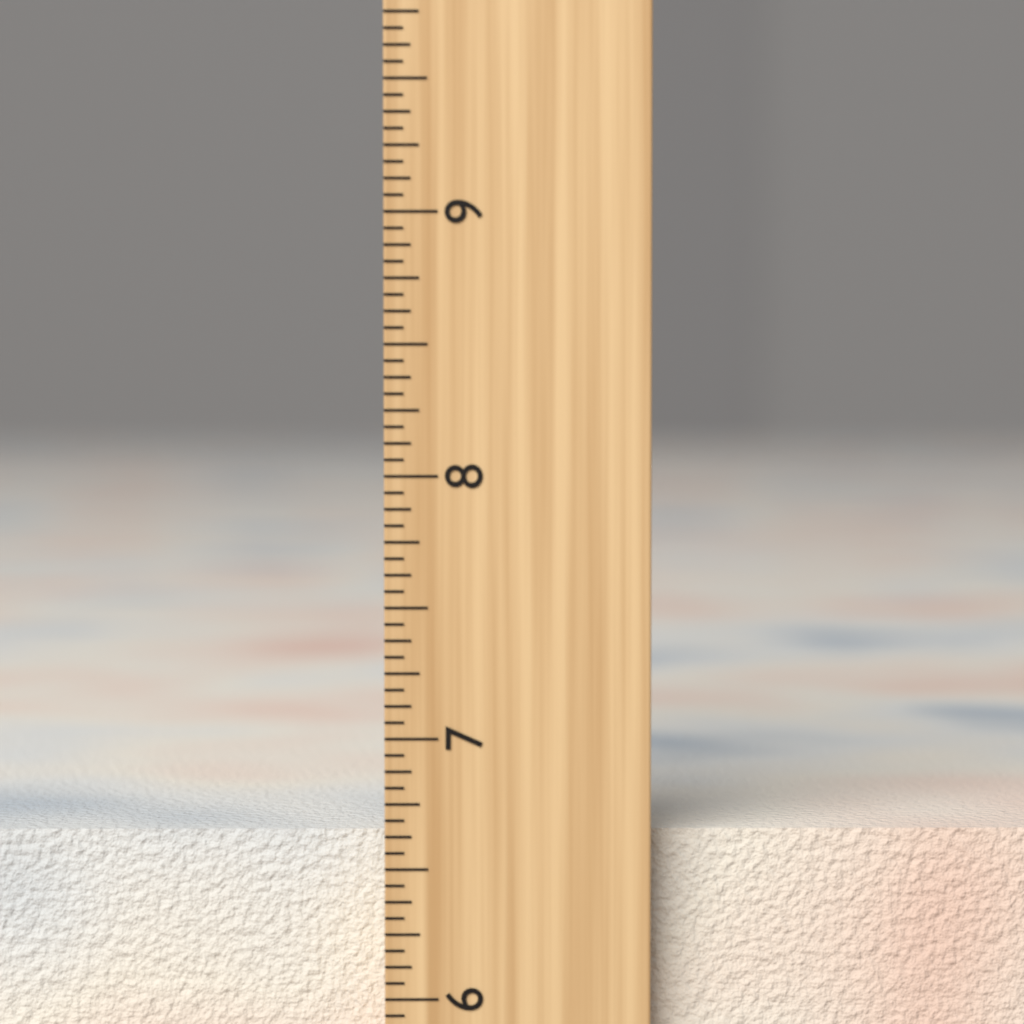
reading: 6.6250 inch
